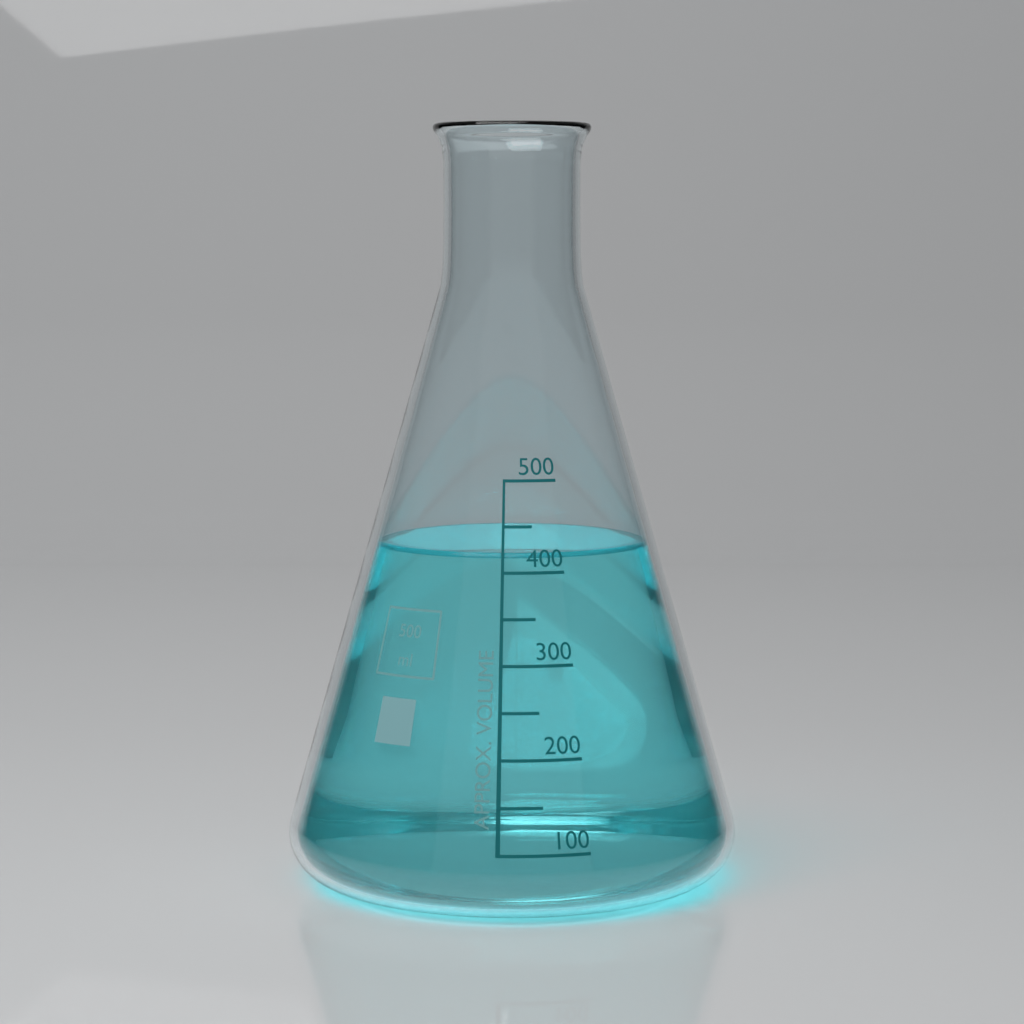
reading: 420 ml
